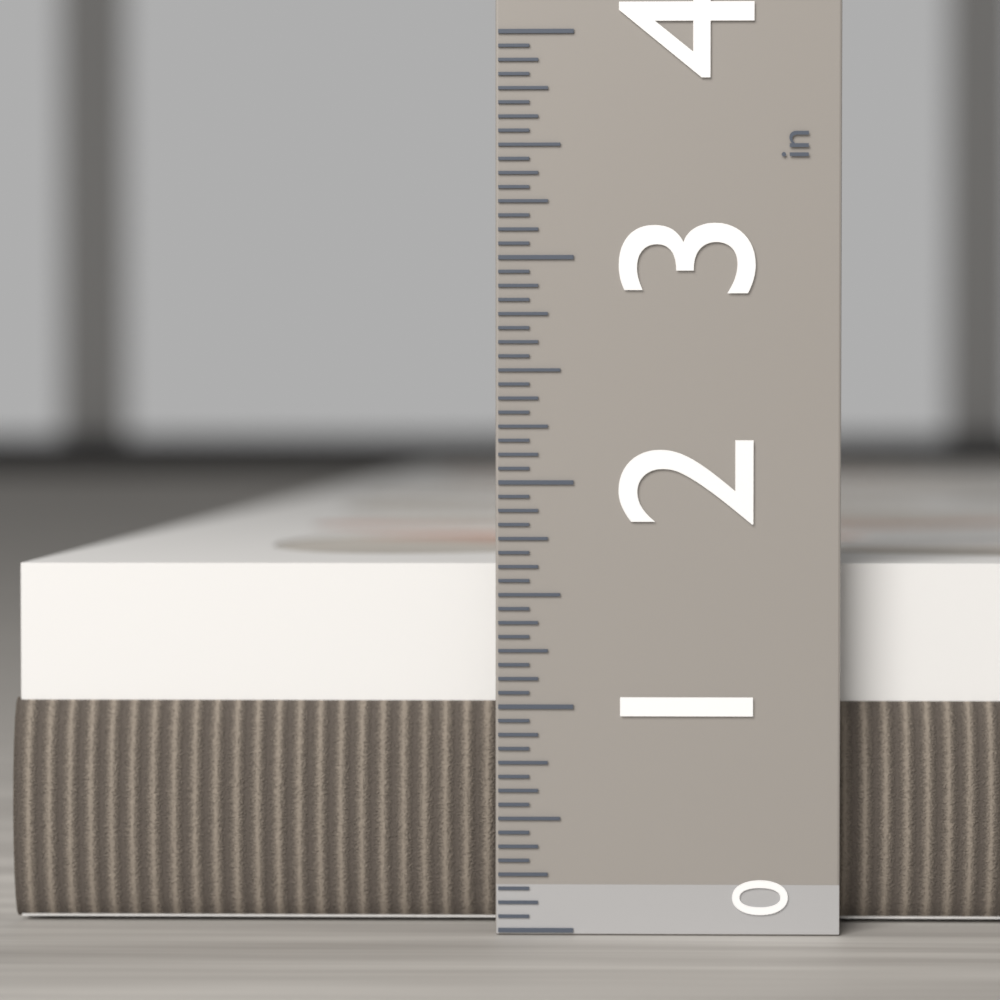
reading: 1.6250 in
